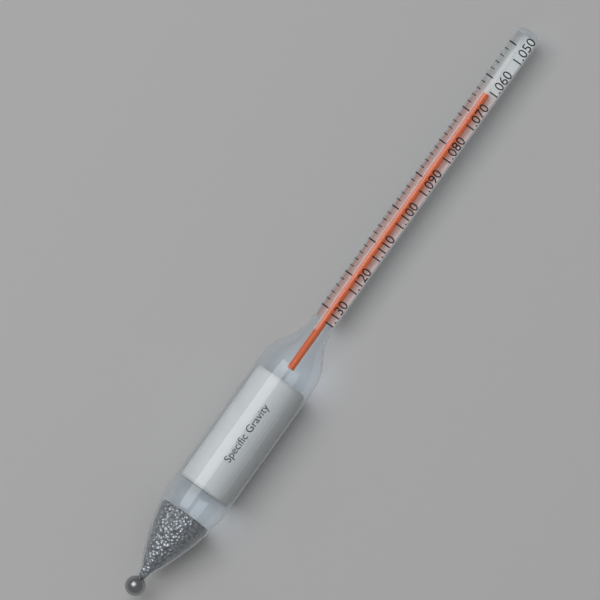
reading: 1.064 (no unit)
